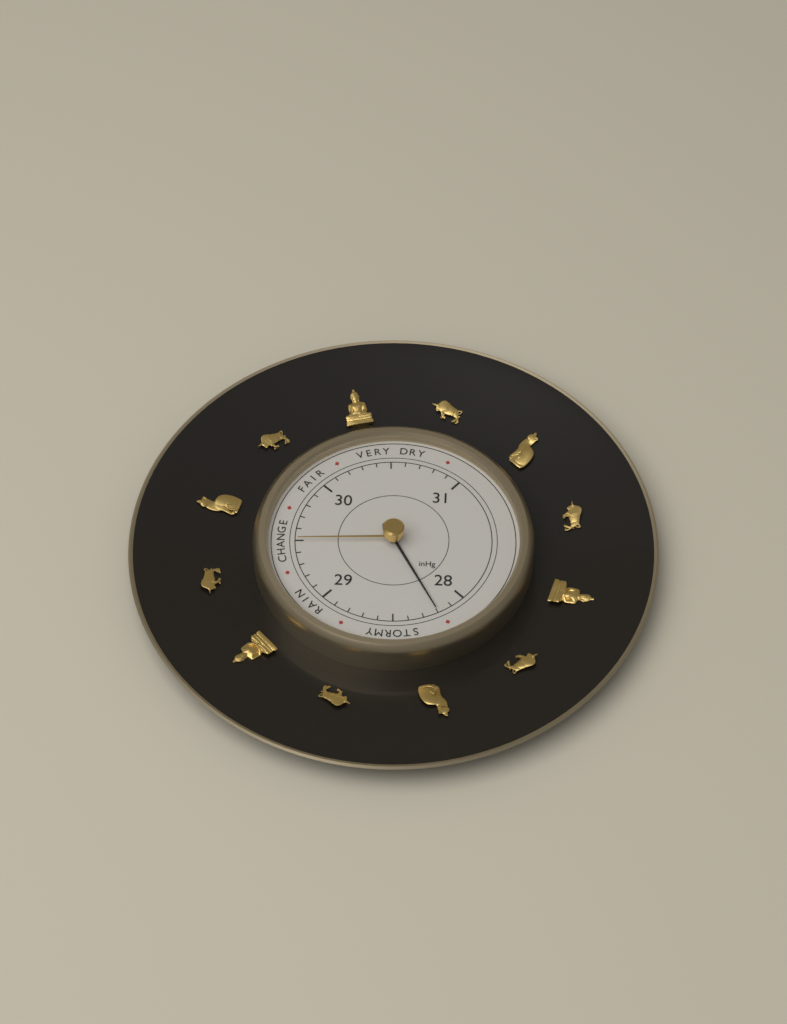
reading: 28.2 inHg
